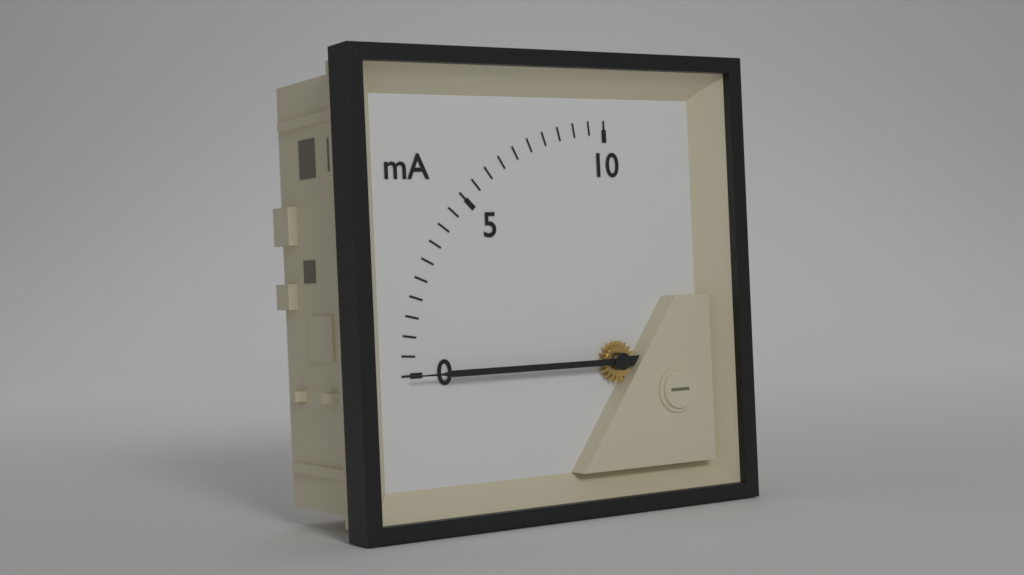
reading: 0.0 mA
